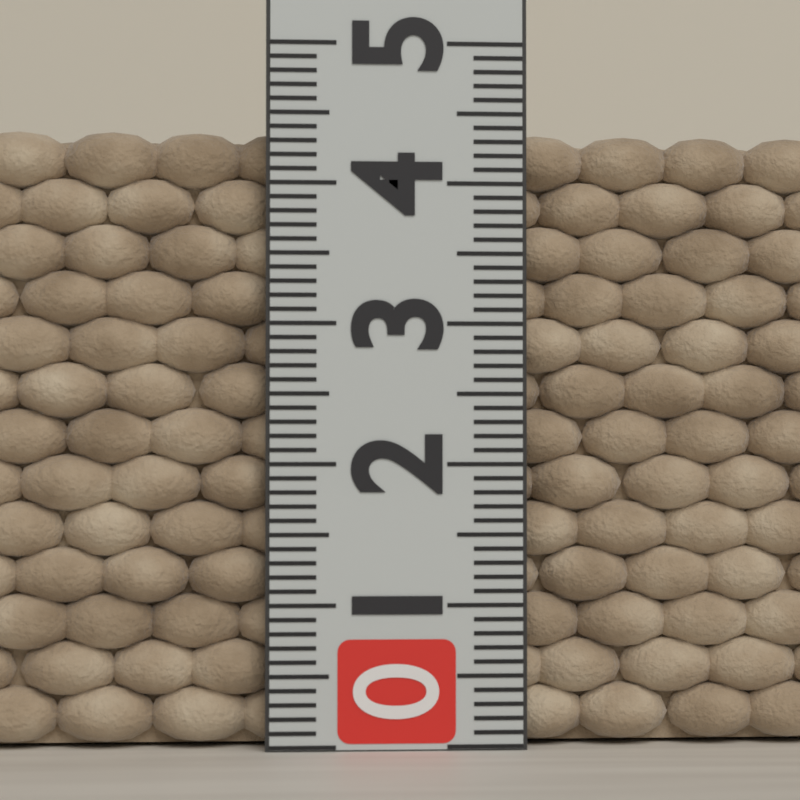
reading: 4.4 (no unit)
